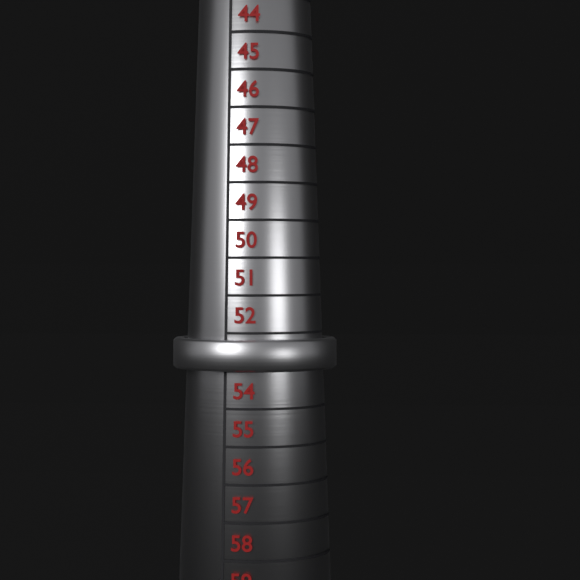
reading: 53 (no unit)
